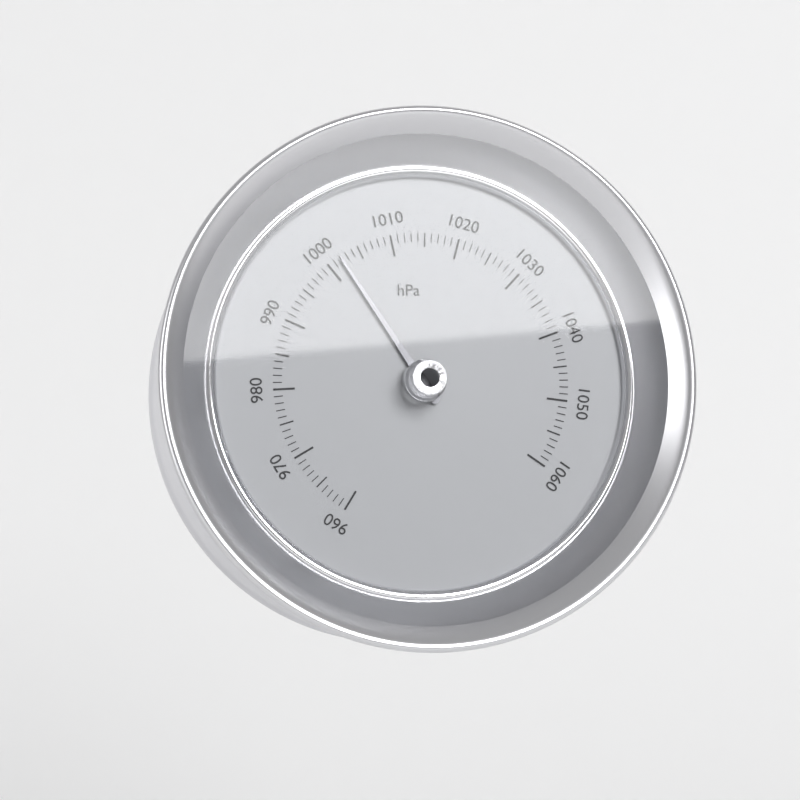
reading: 1002 hPa
